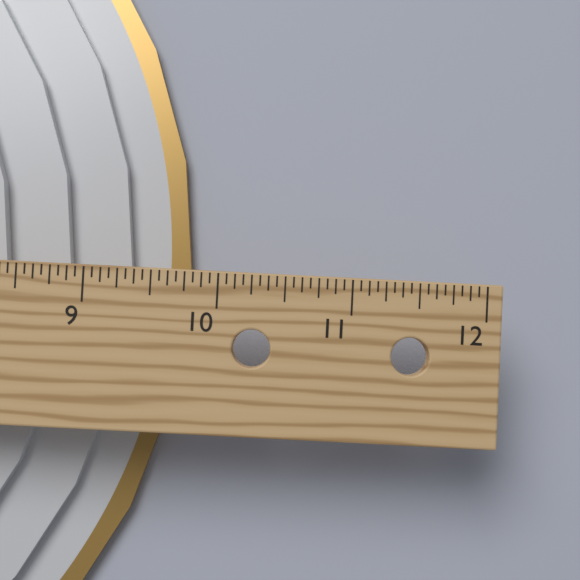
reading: 9.6875 in
